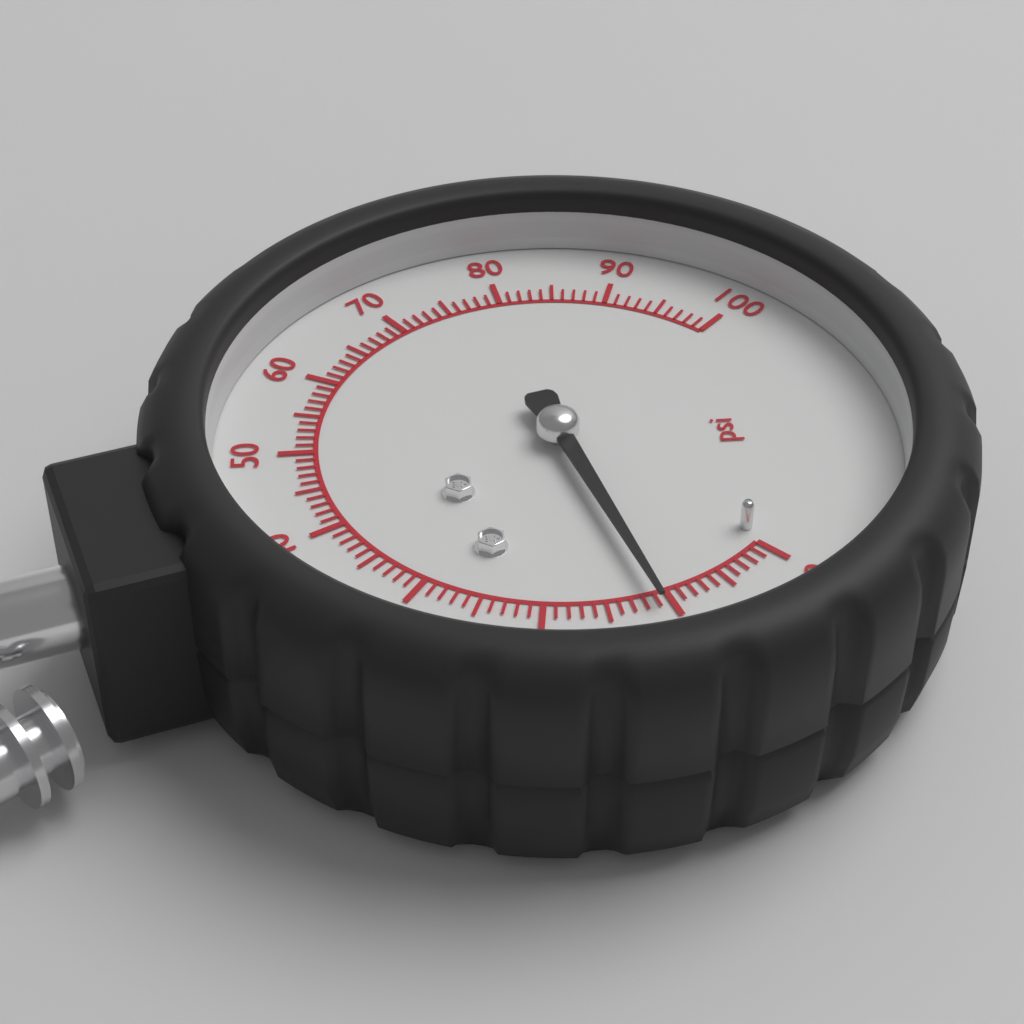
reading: 11 psi
